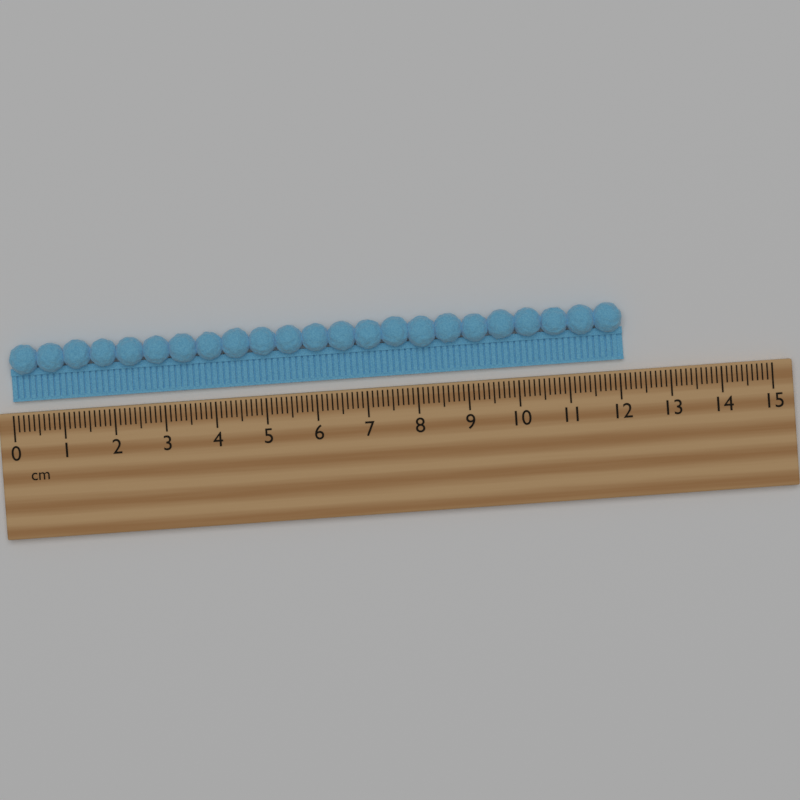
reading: 12.1 cm
